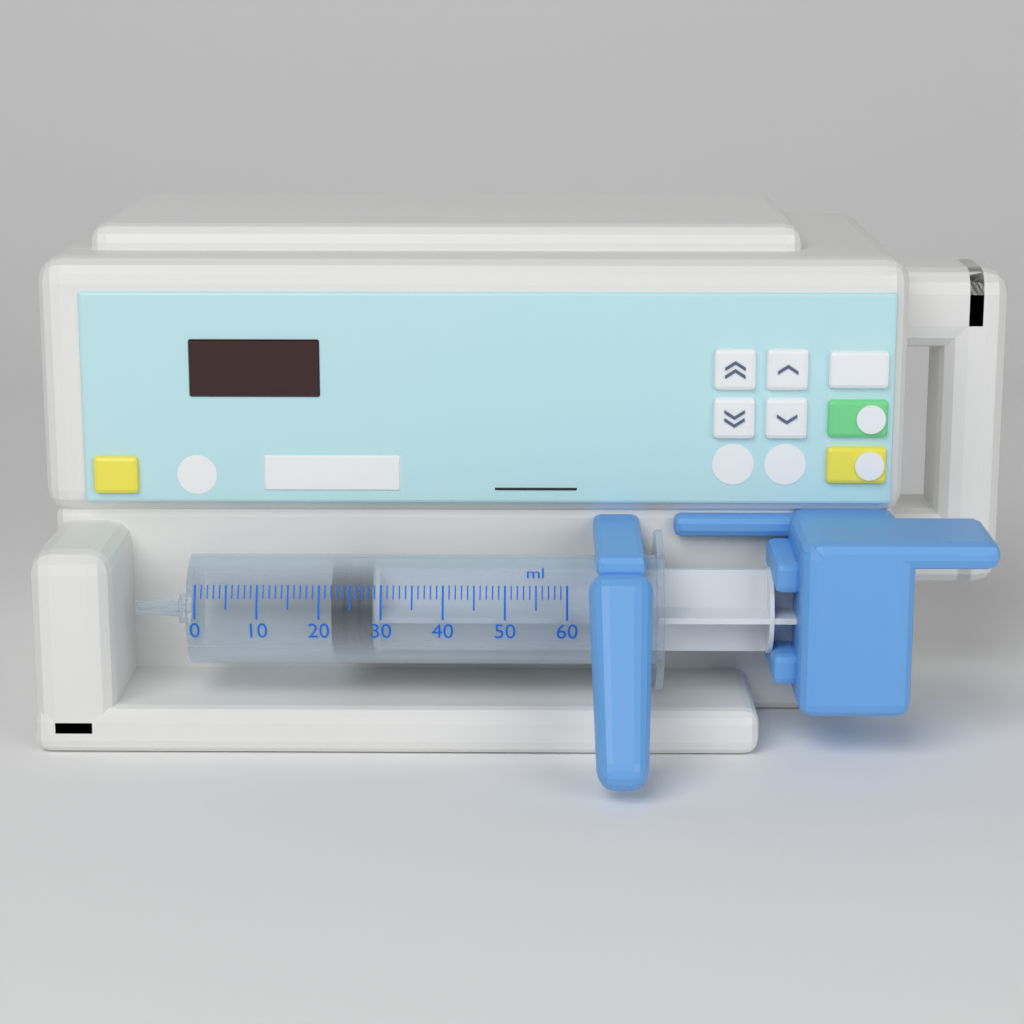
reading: 22 ml
